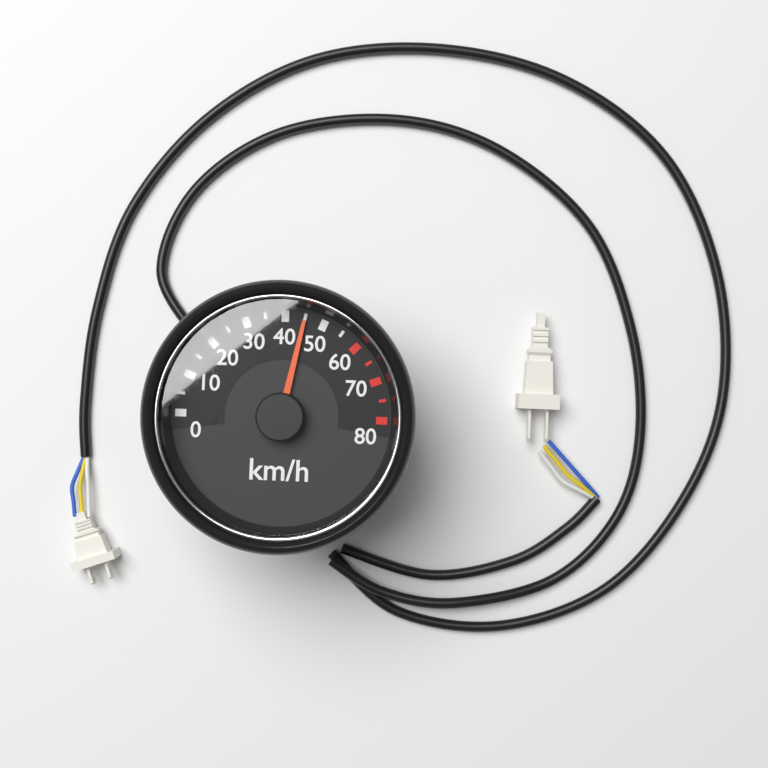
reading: 45 km/h
